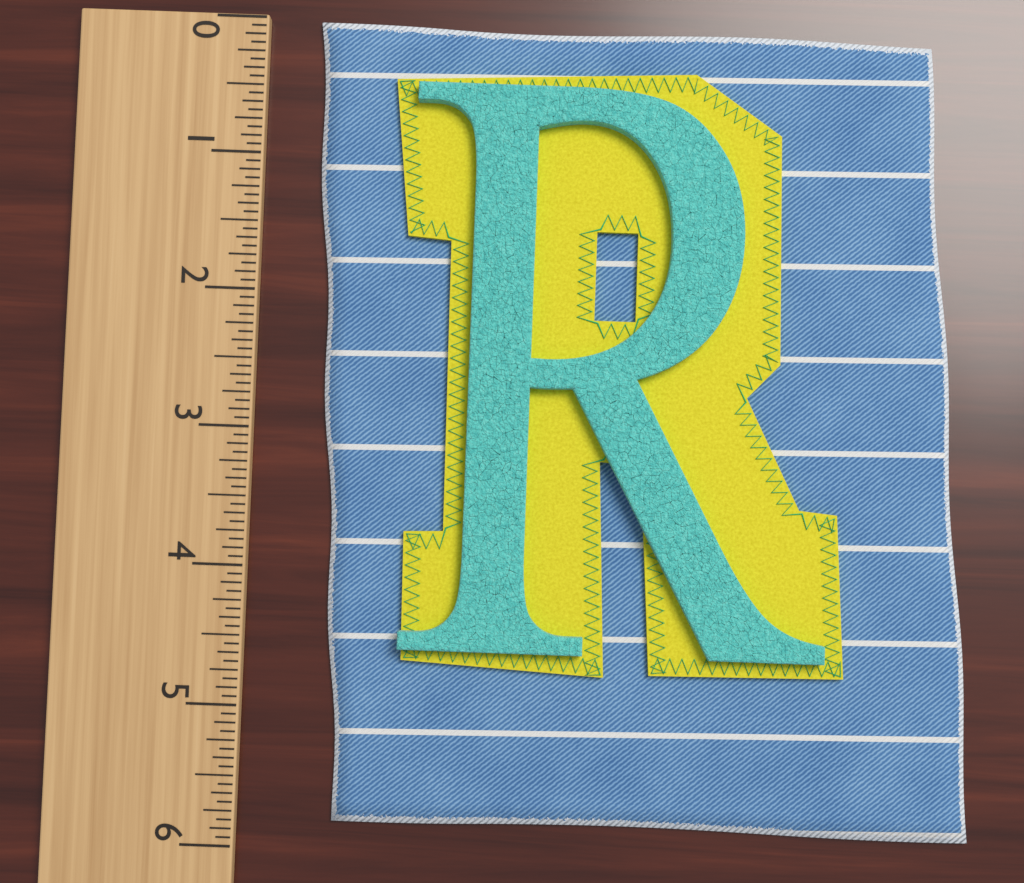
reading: 5.8125 (no unit)
